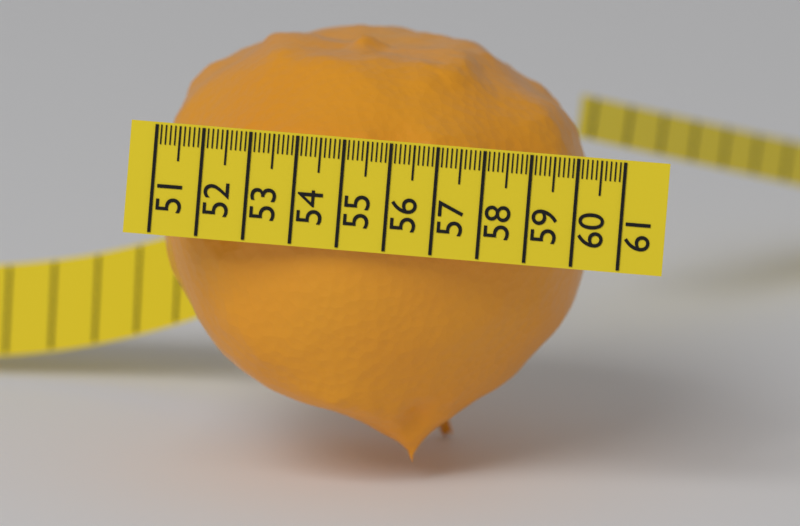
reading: 60.2 (no unit)
